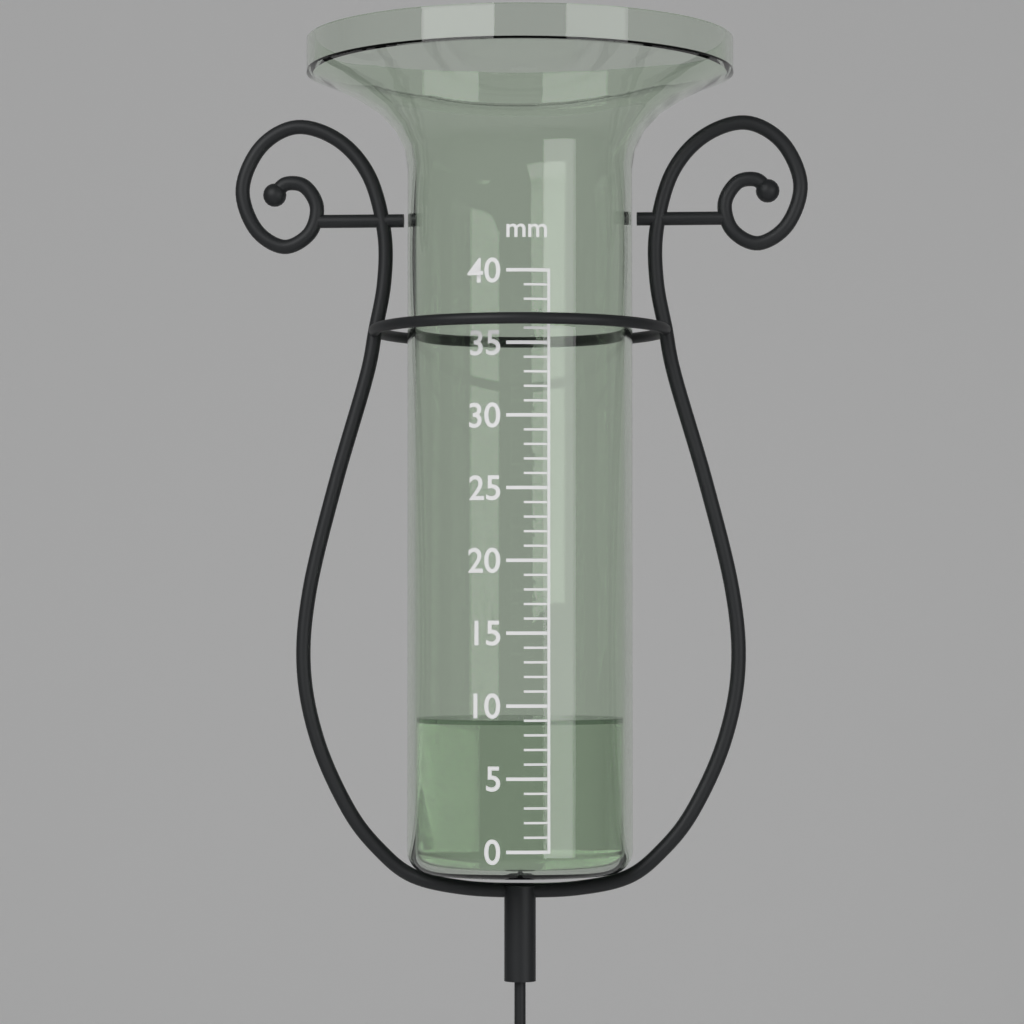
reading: 9 mm
